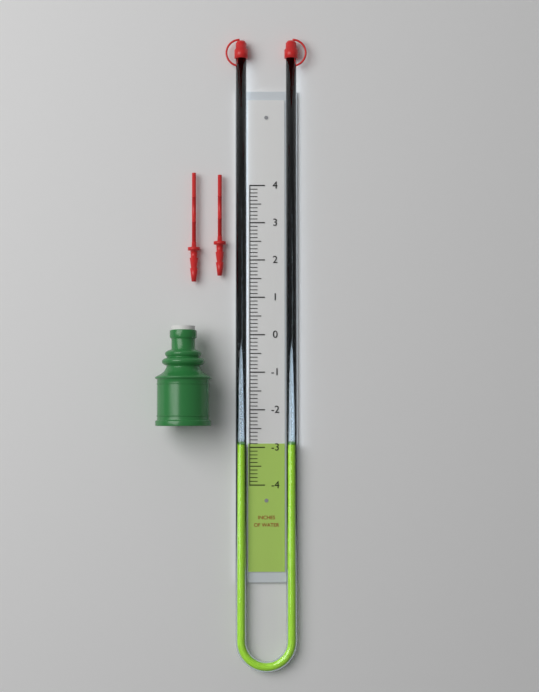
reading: -2.9 in
